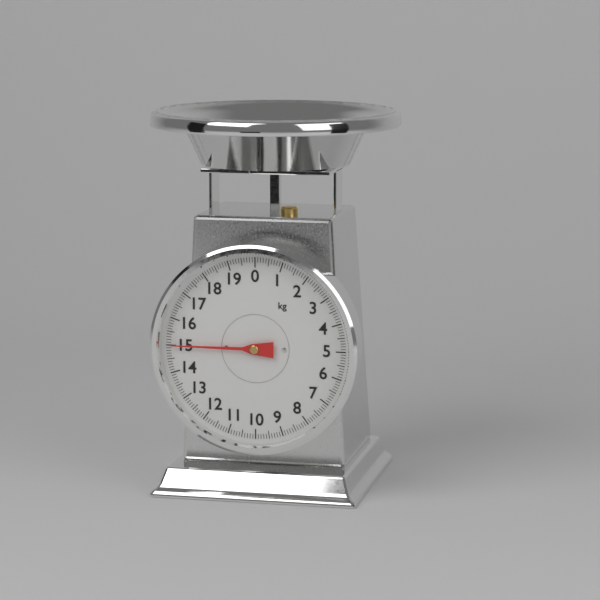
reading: 15.0 kg
